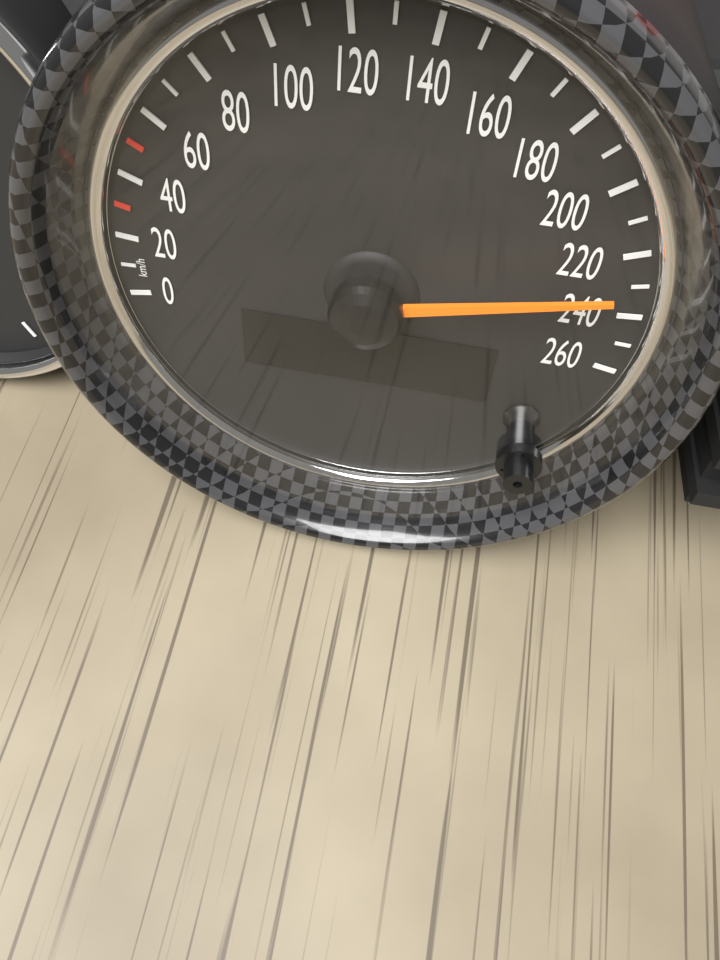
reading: 230 km/h
